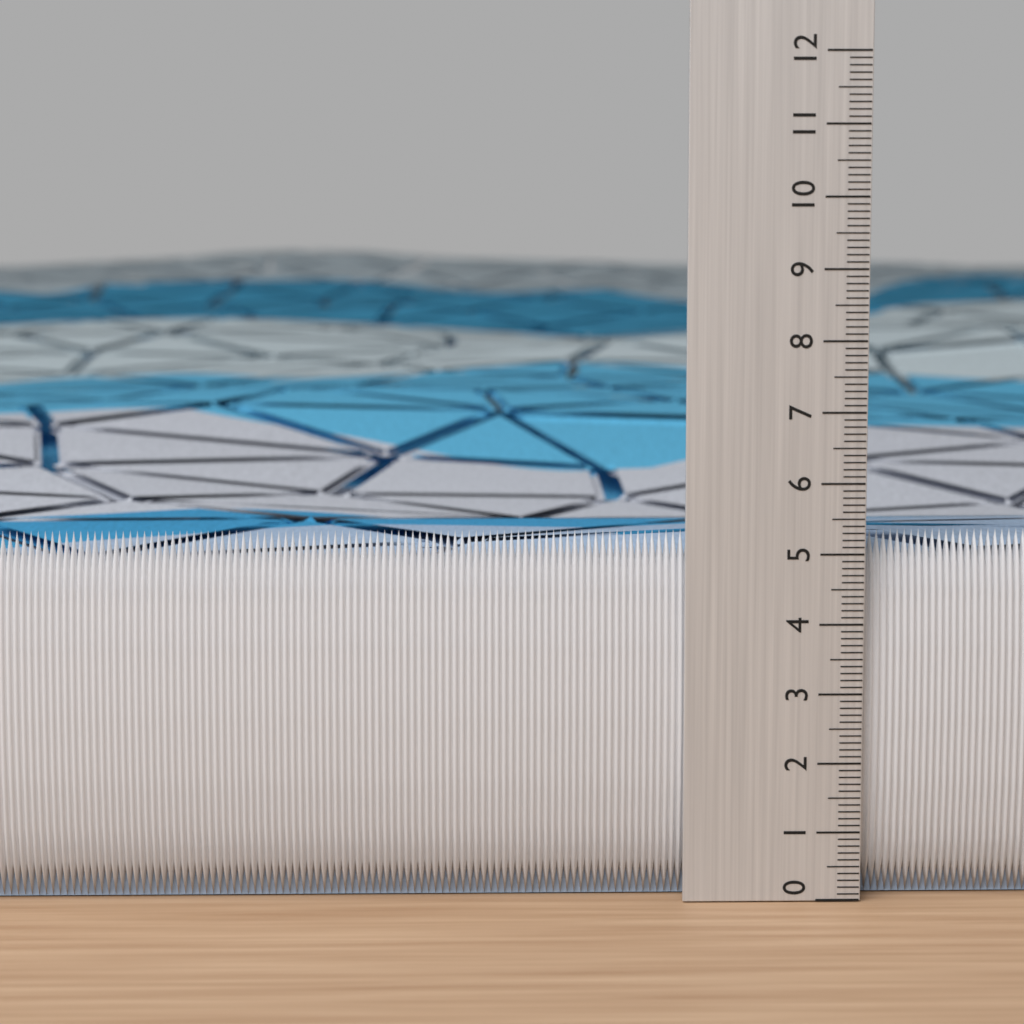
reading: 5.3 (no unit)
